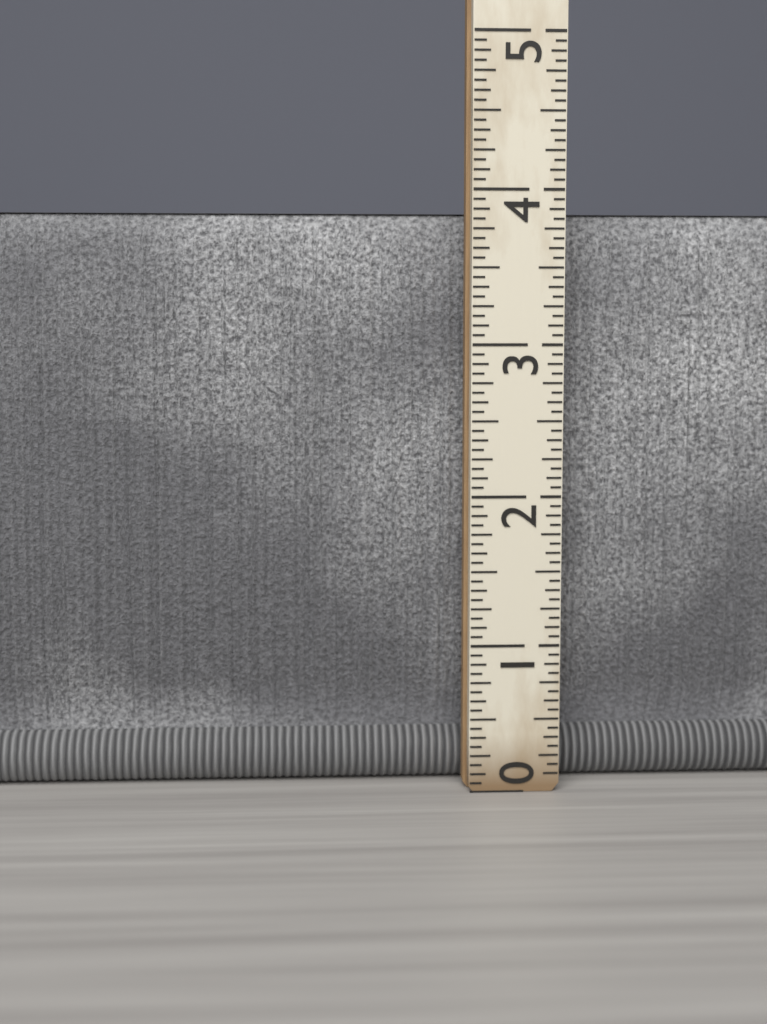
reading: 3.8750 (no unit)
